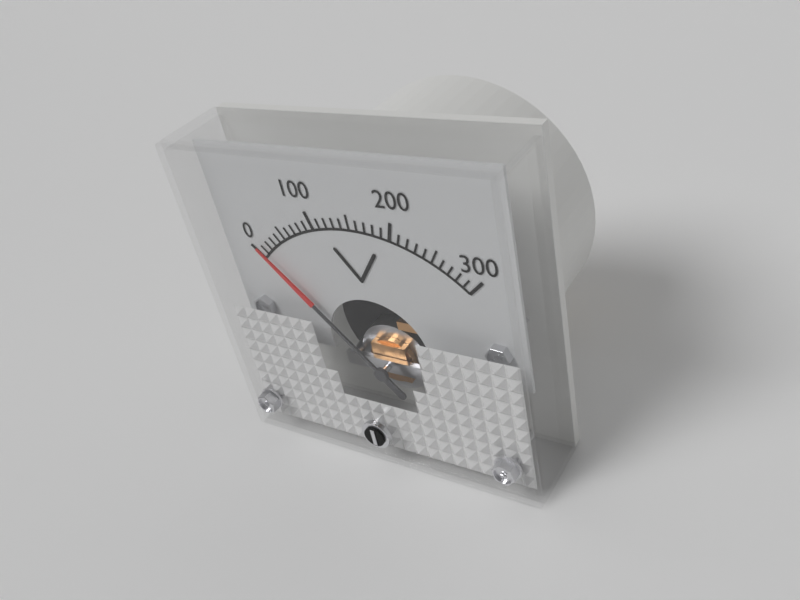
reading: 10 V
